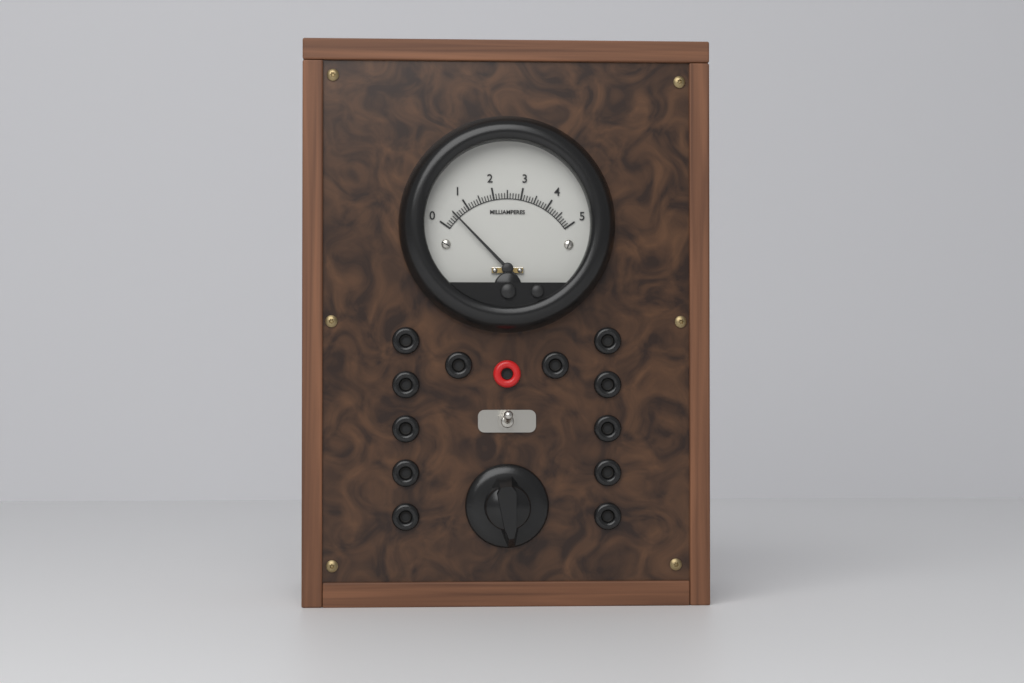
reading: 0.5 mA
